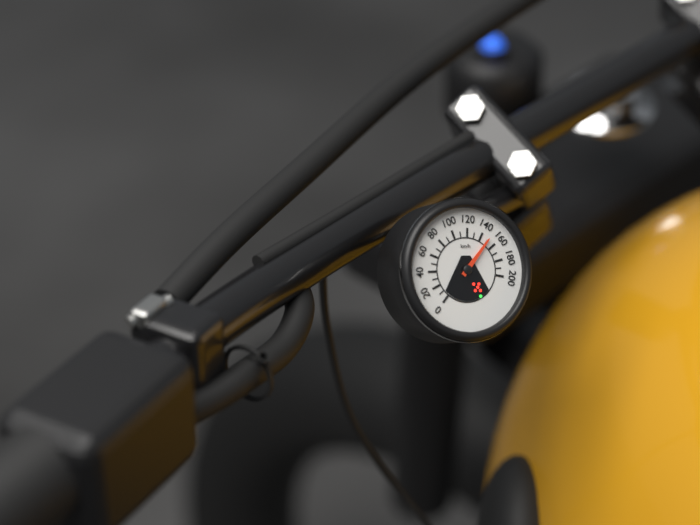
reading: 150 km/h
